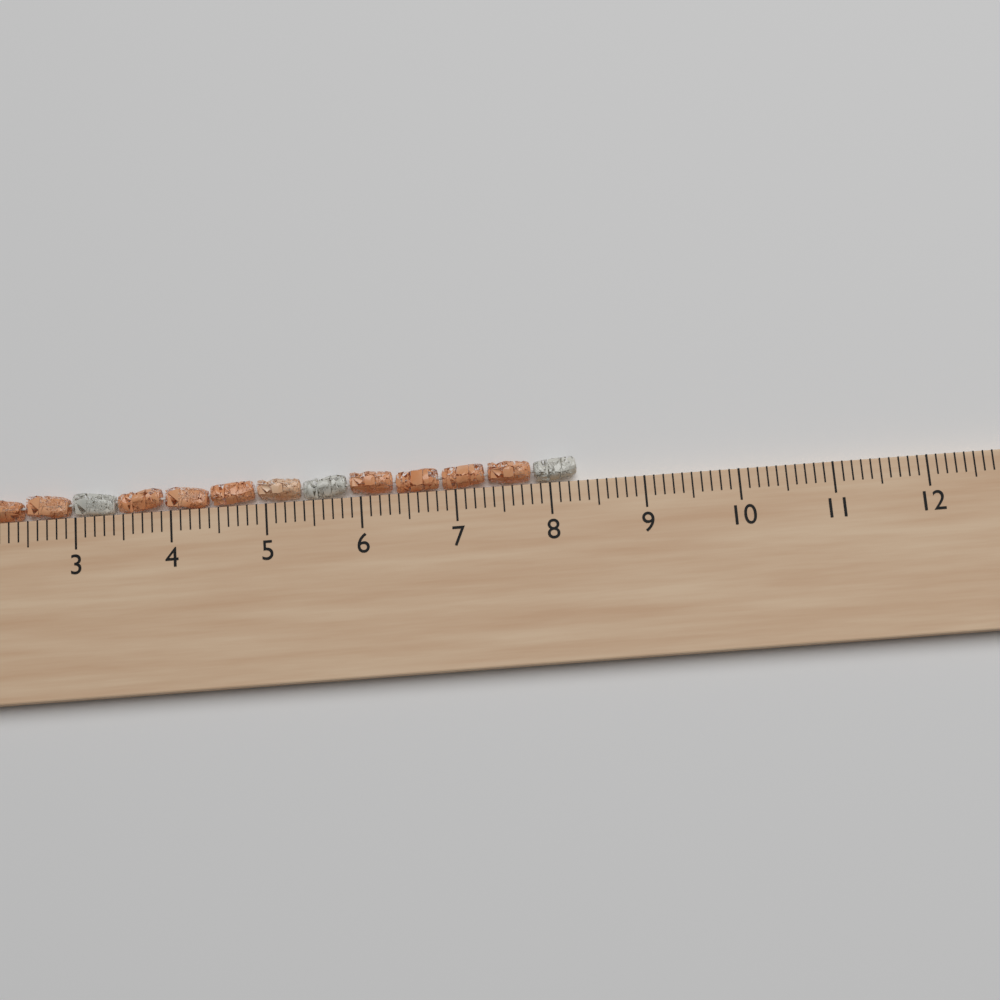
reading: 8.3 cm
